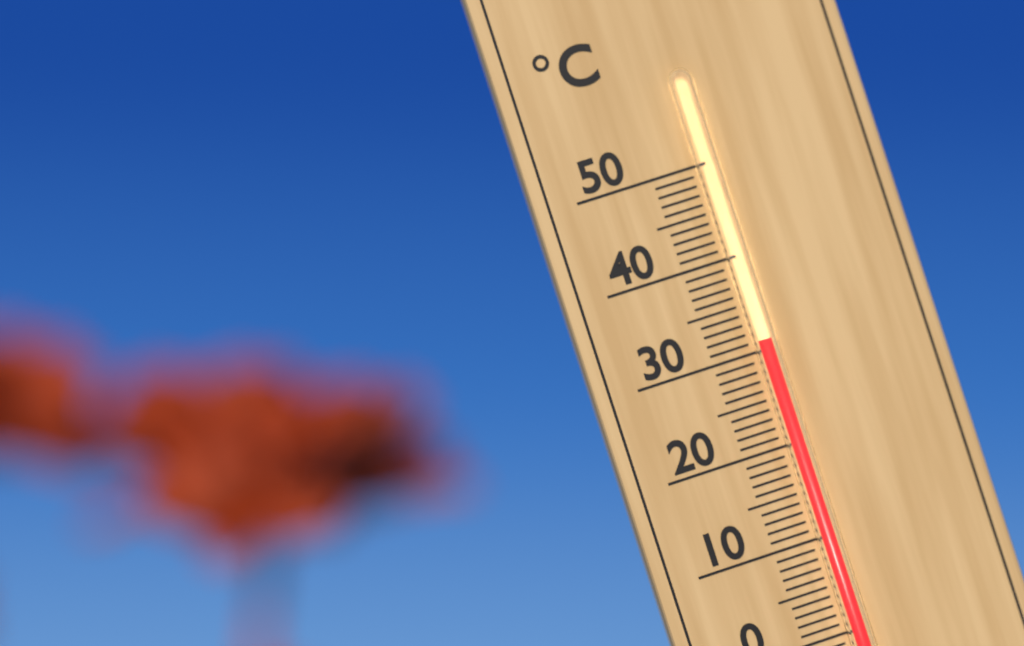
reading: 31 °C
